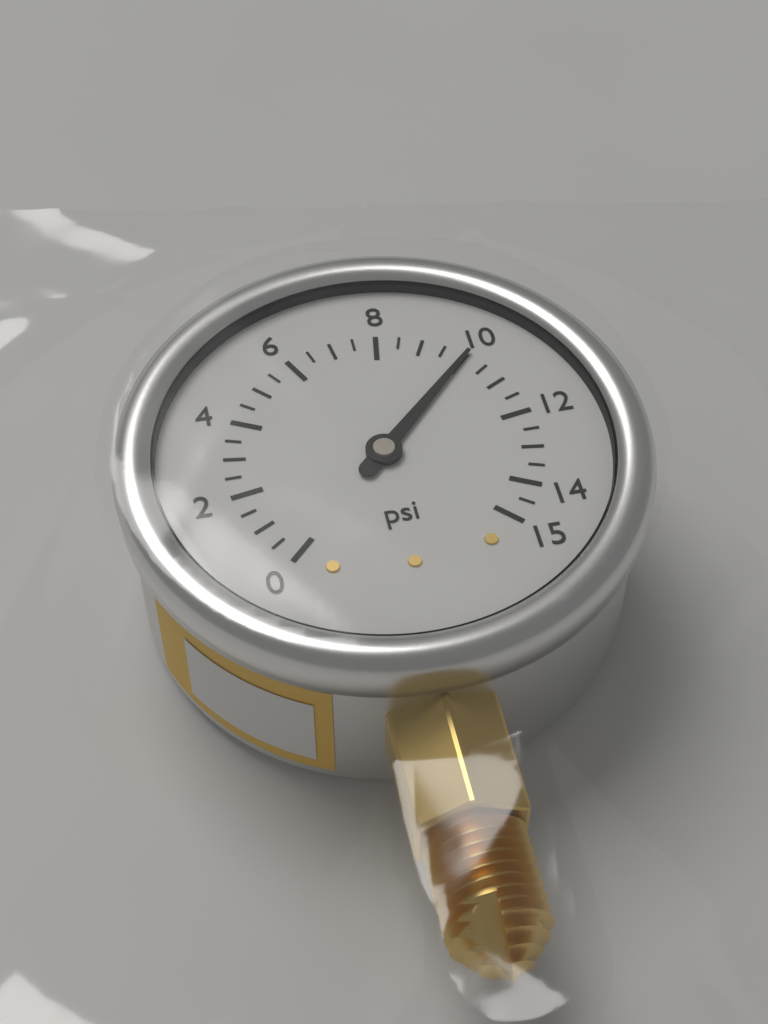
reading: 10.0 psi
